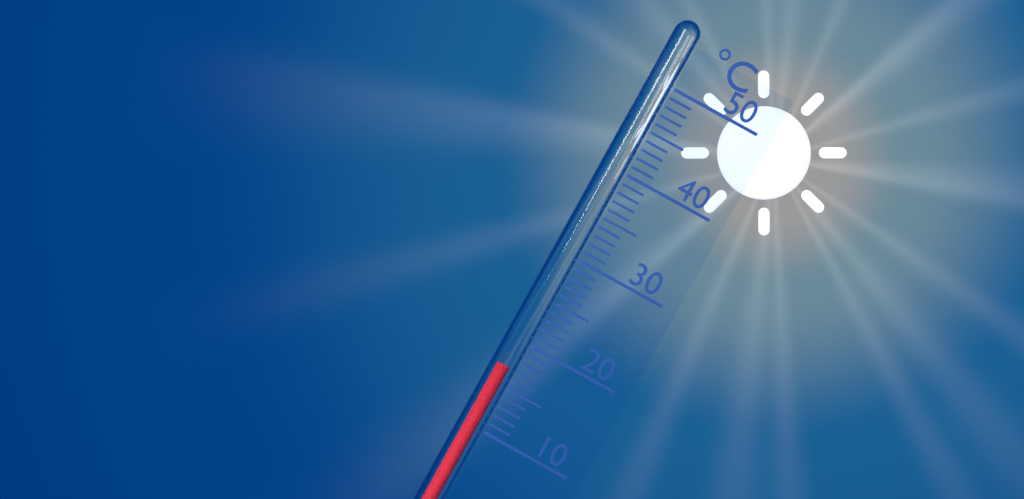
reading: 17 °C
